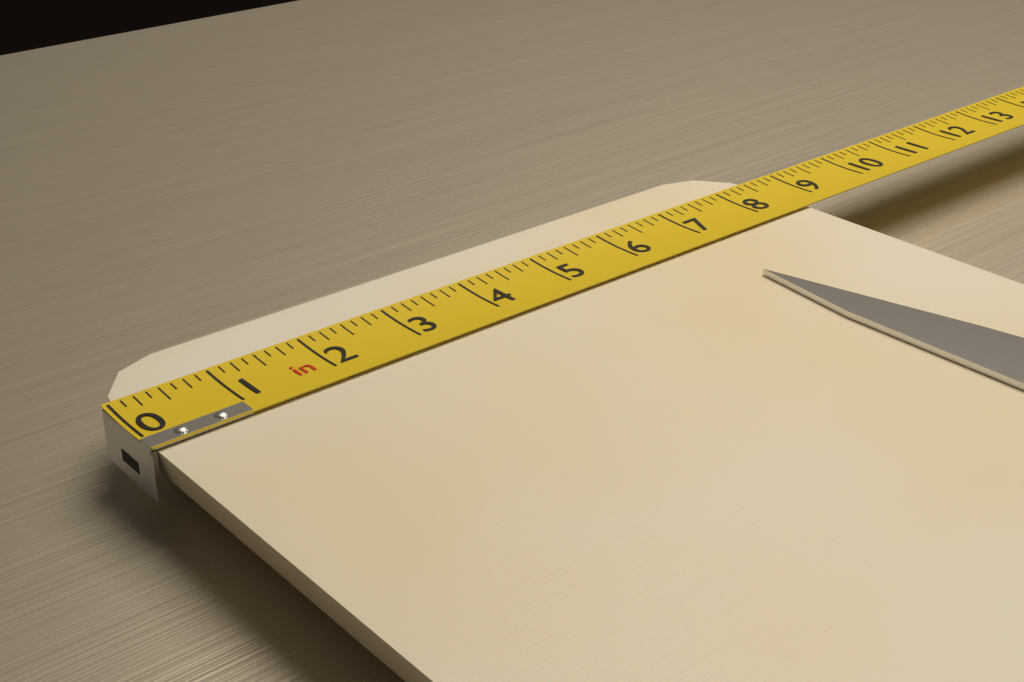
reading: 8.625 in
